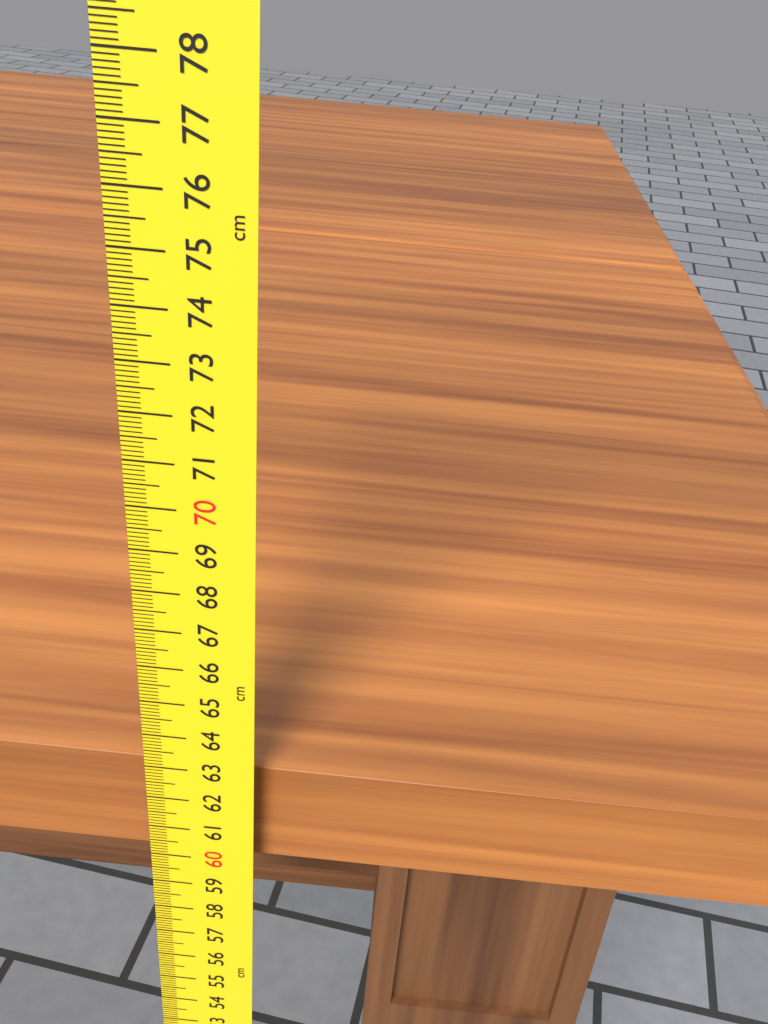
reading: 62.8 cm
